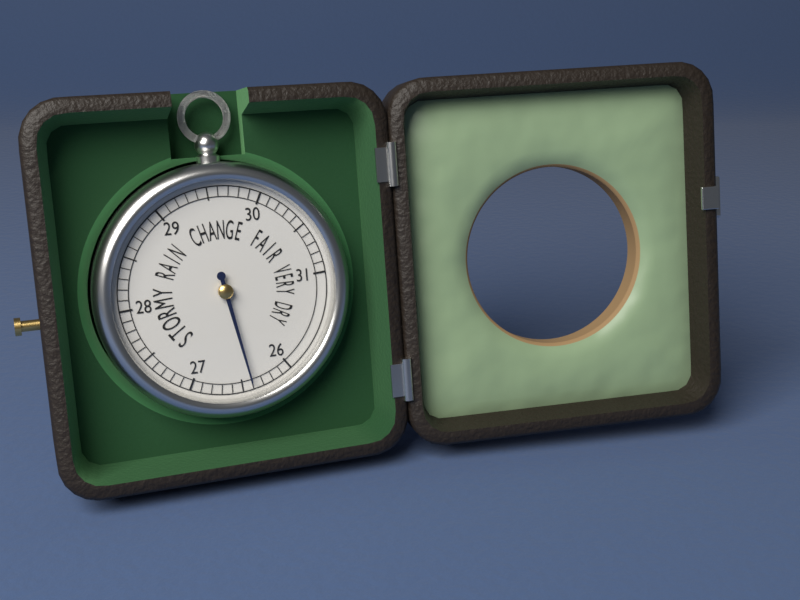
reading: 26.4 (no unit)
